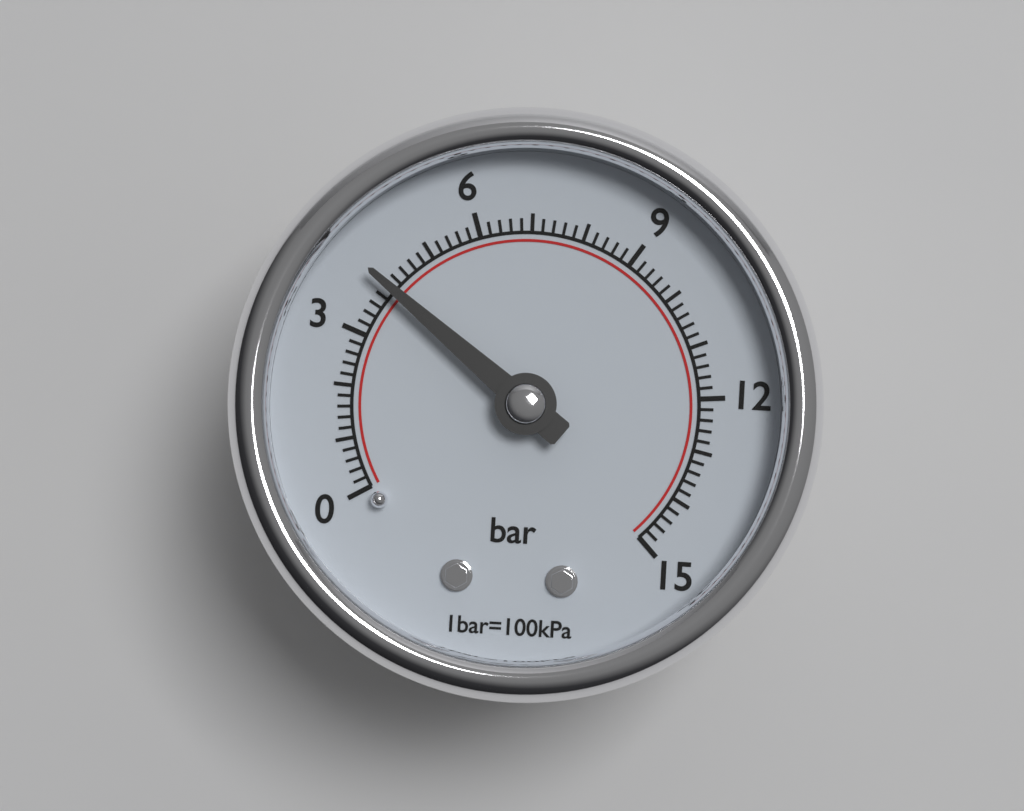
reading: 4.0 bar
